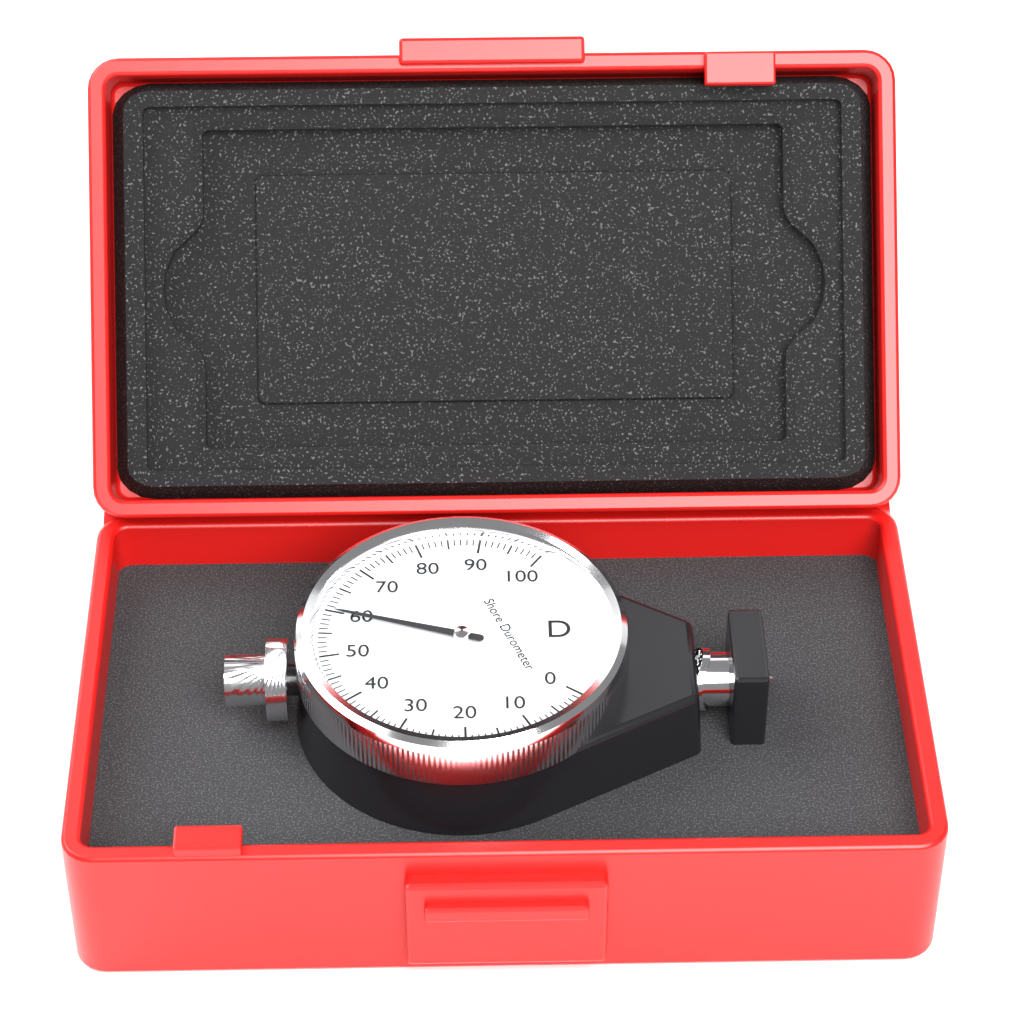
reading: 60 Shore D
